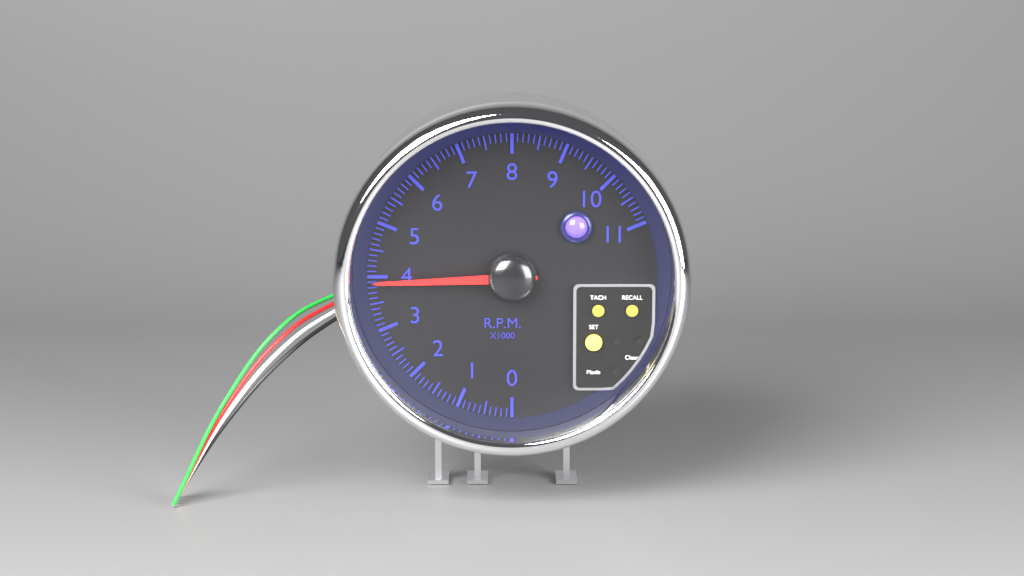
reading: 3.9 rpm x1000
